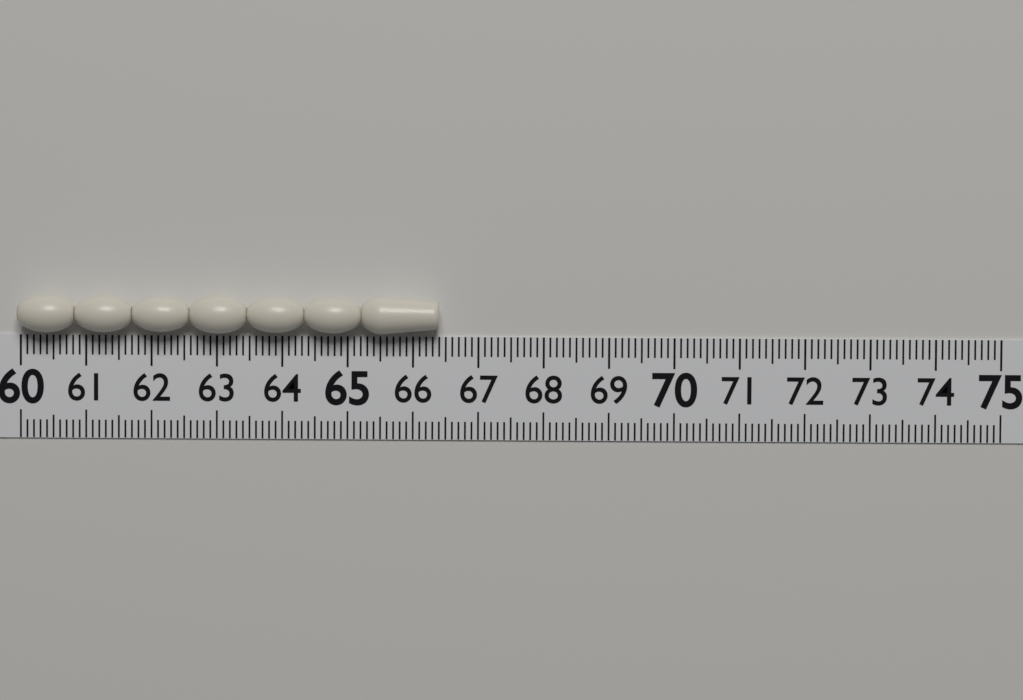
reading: 66.4 (no unit)
